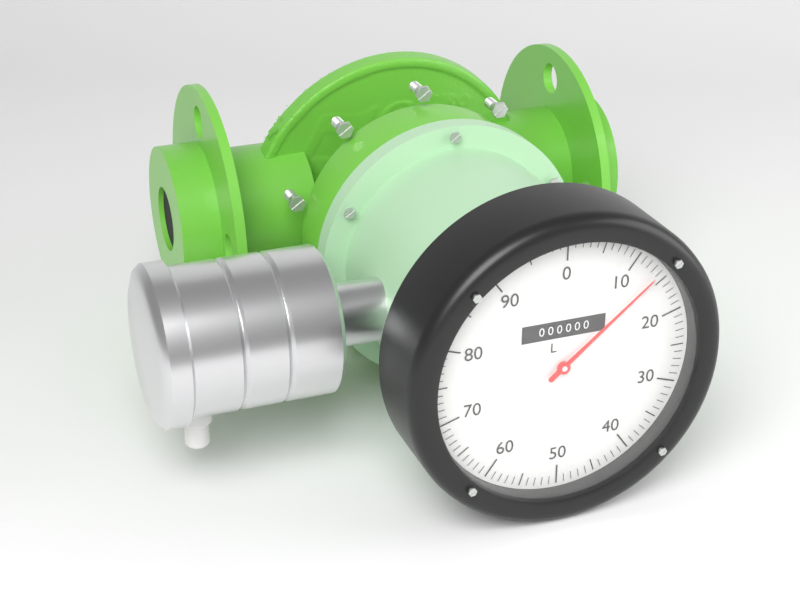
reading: 14 L
